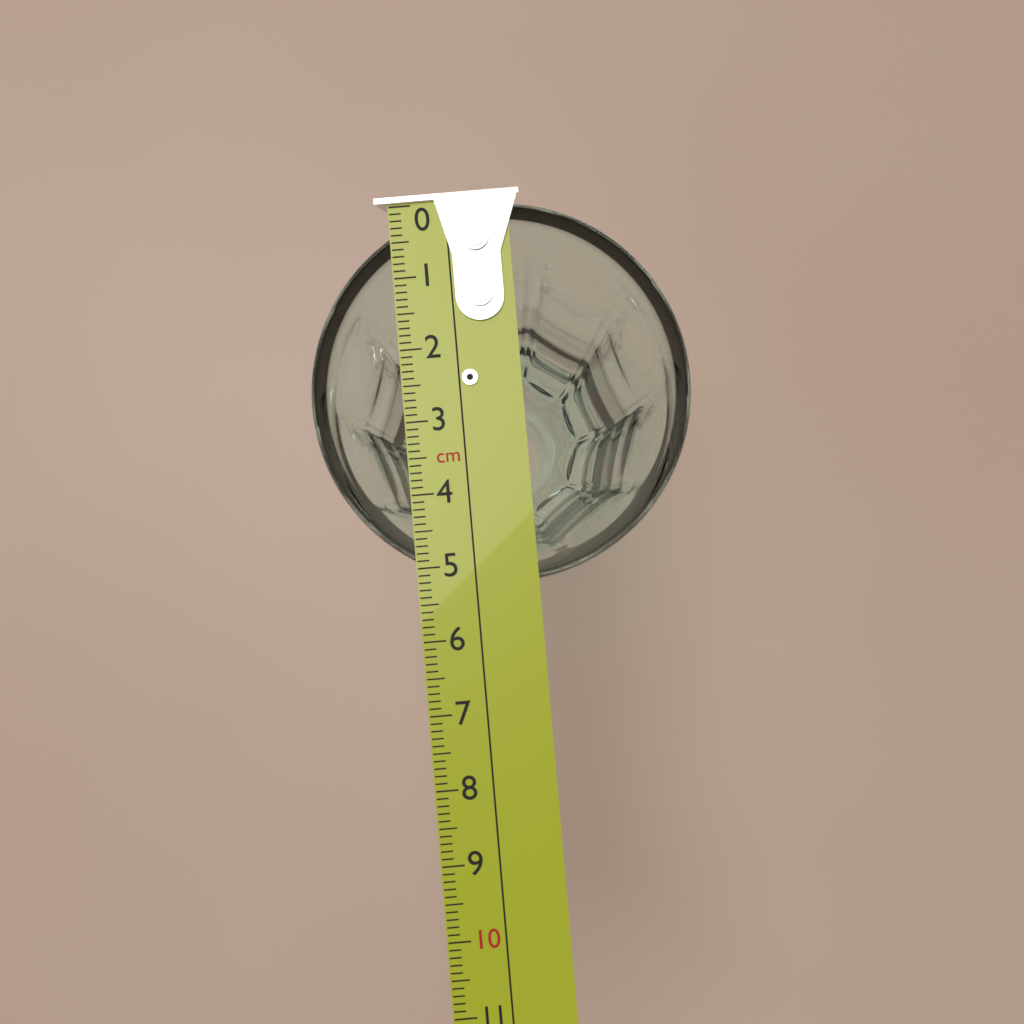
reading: 5.3 cm
